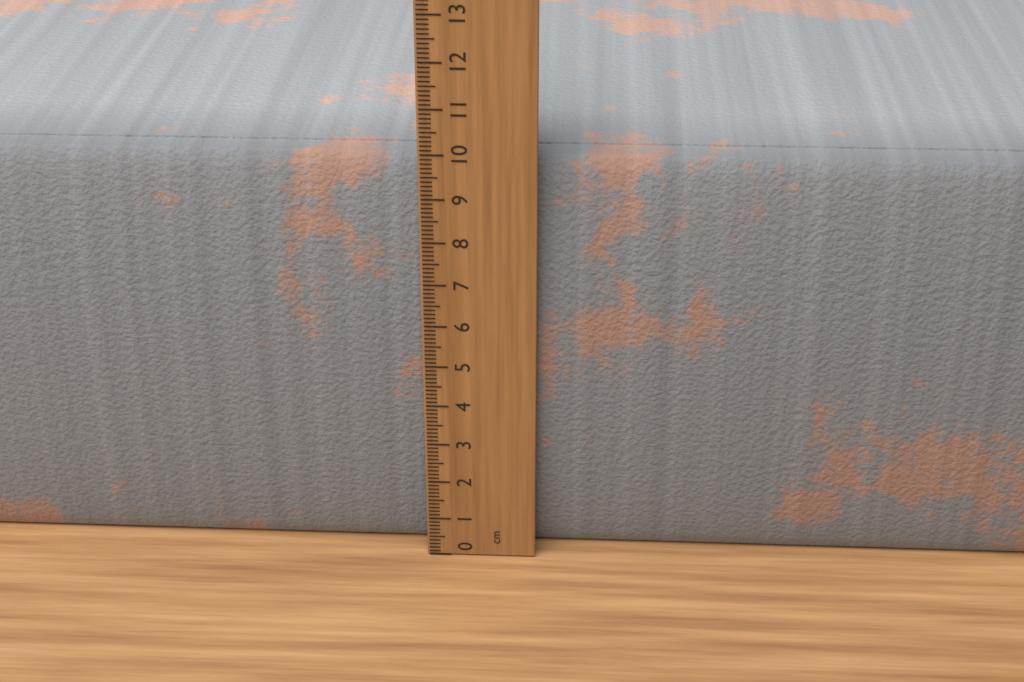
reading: 9.8 cm
